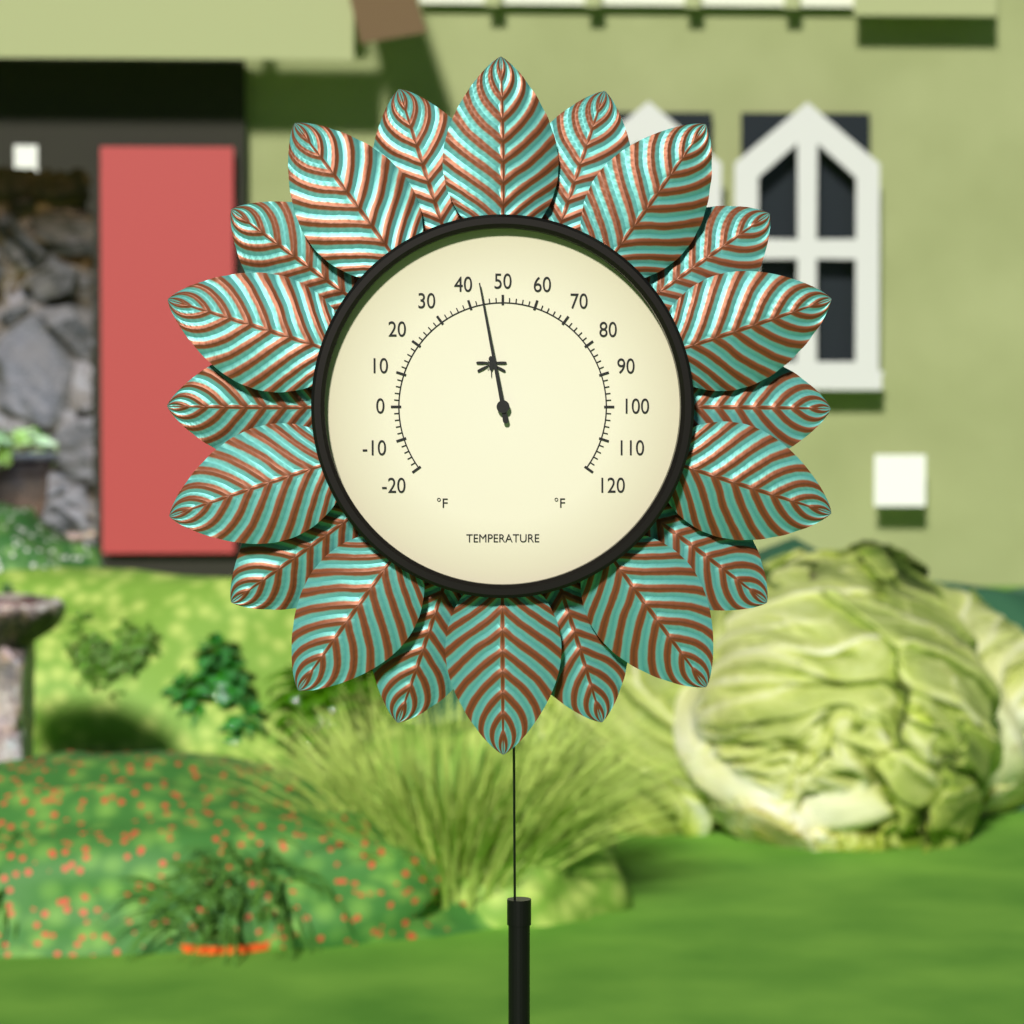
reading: 44 °F
